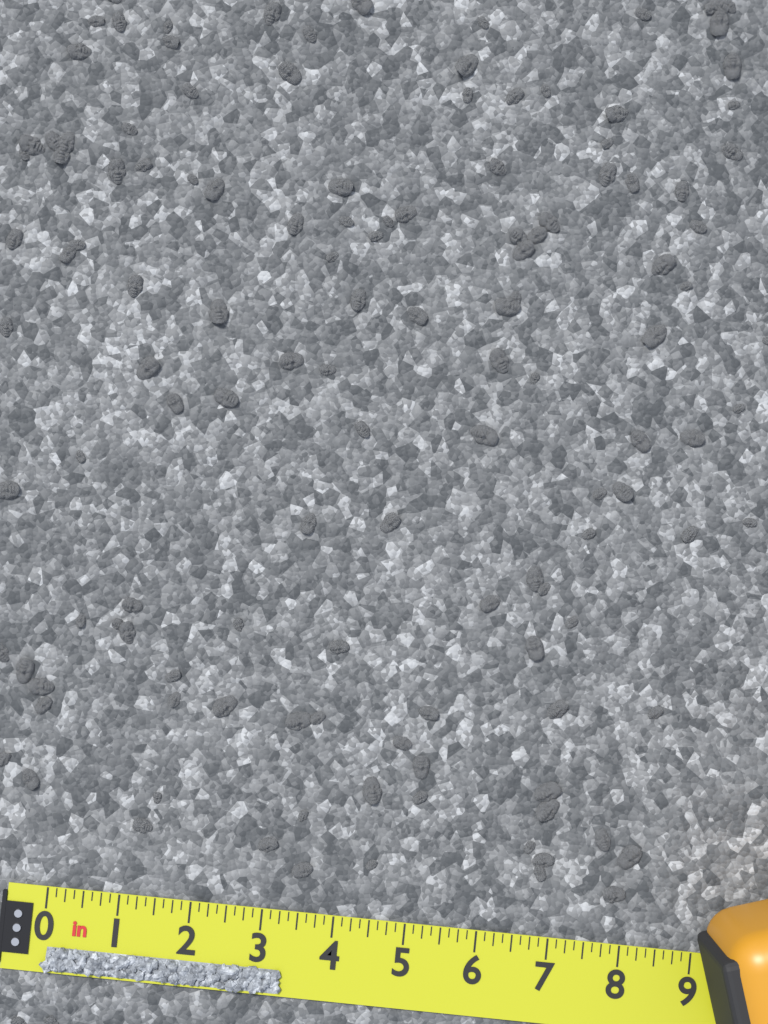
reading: 3.375 in
